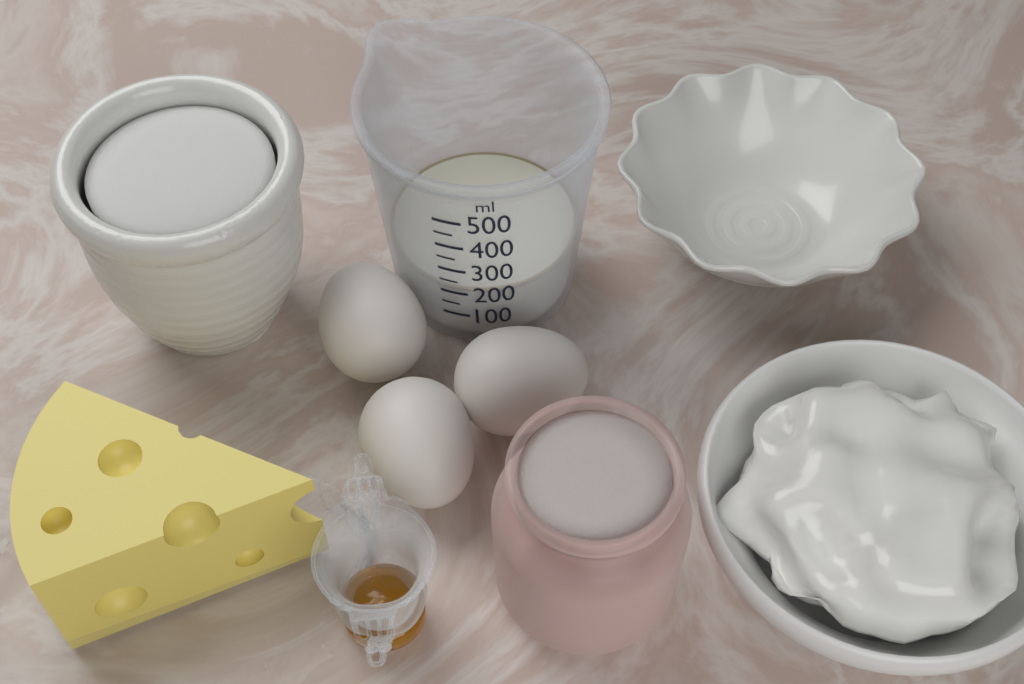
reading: 200 ml
